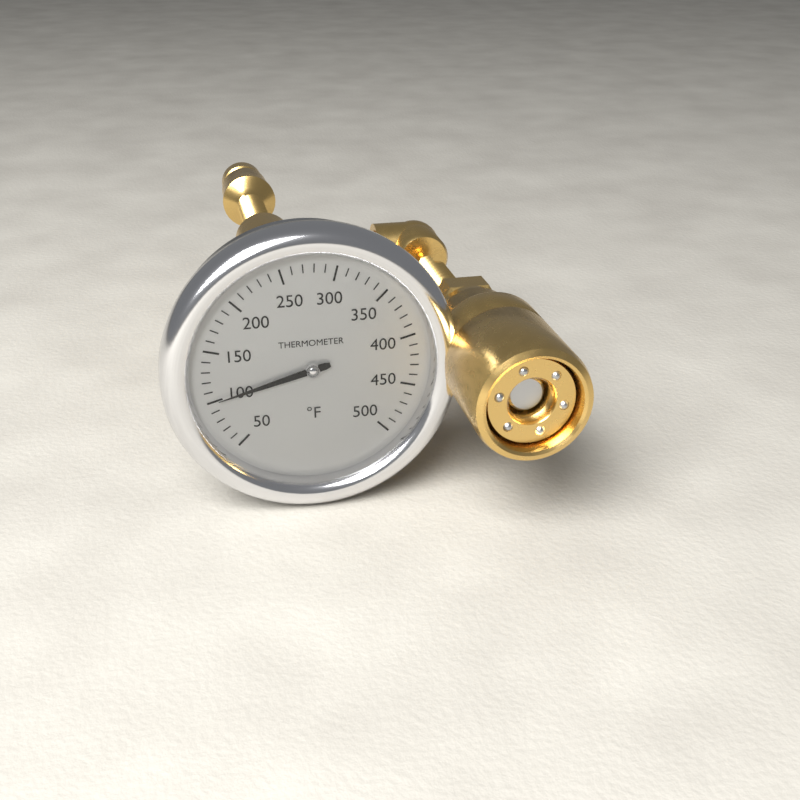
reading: 100 °F
